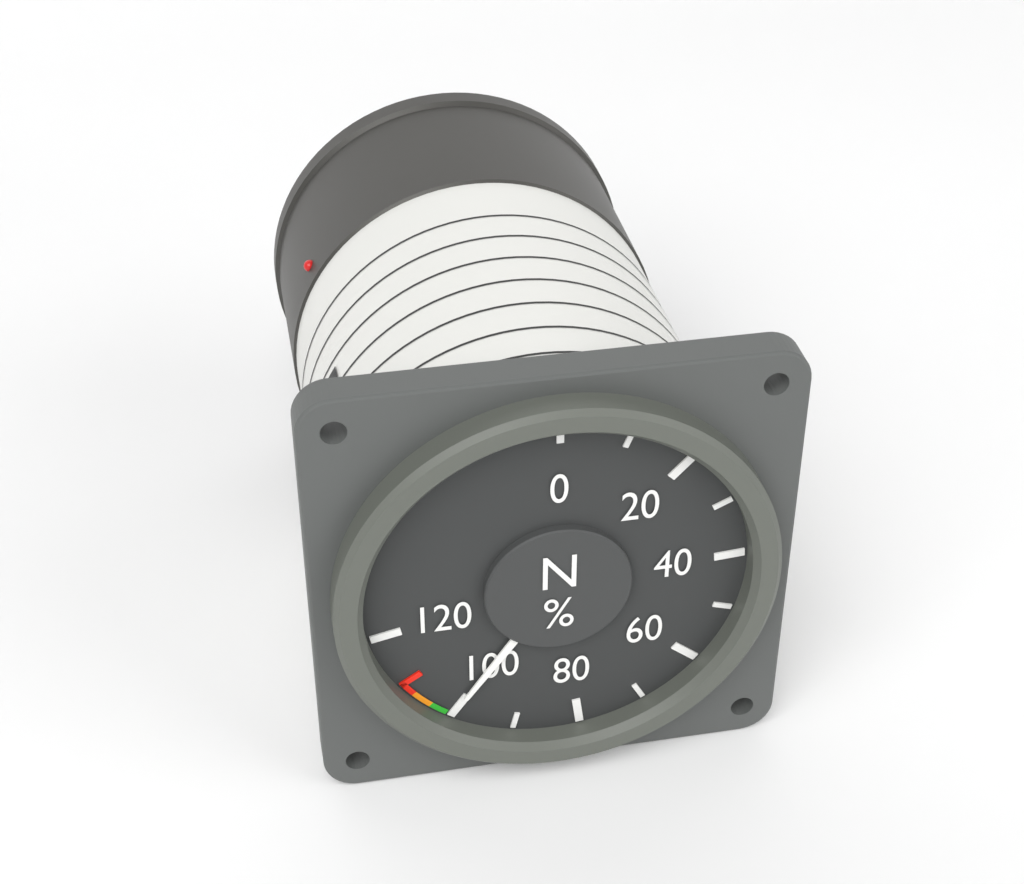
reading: 100 %
